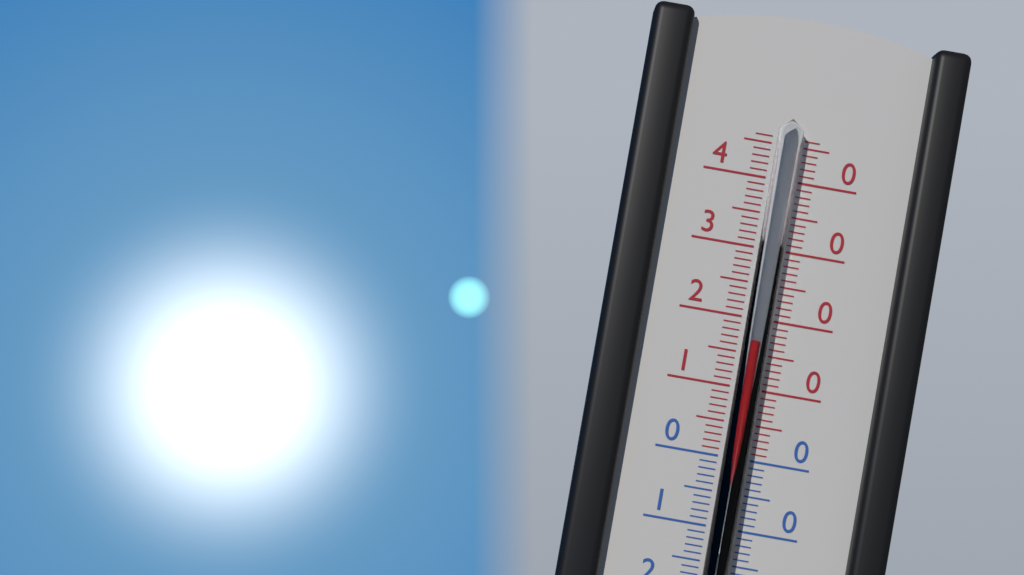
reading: 17 °C
